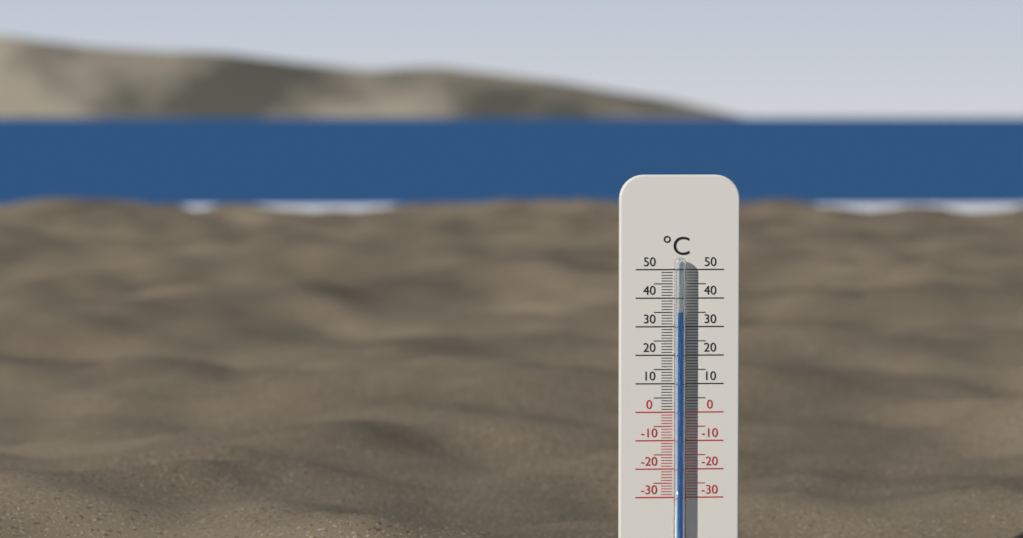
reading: 35 °C
